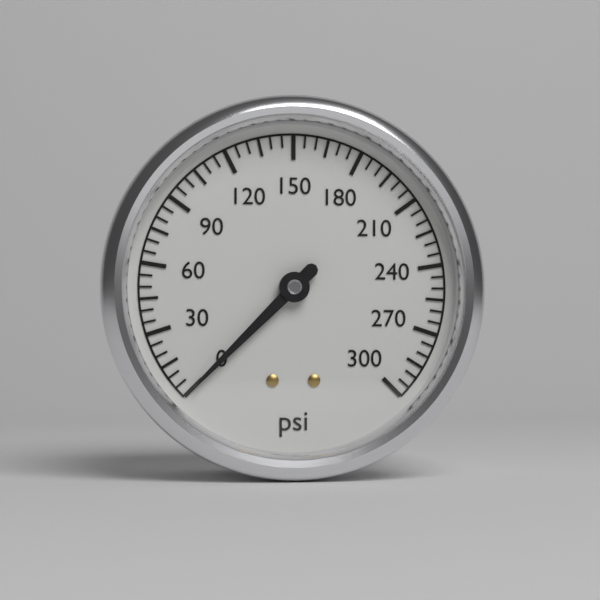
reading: 0 psi
